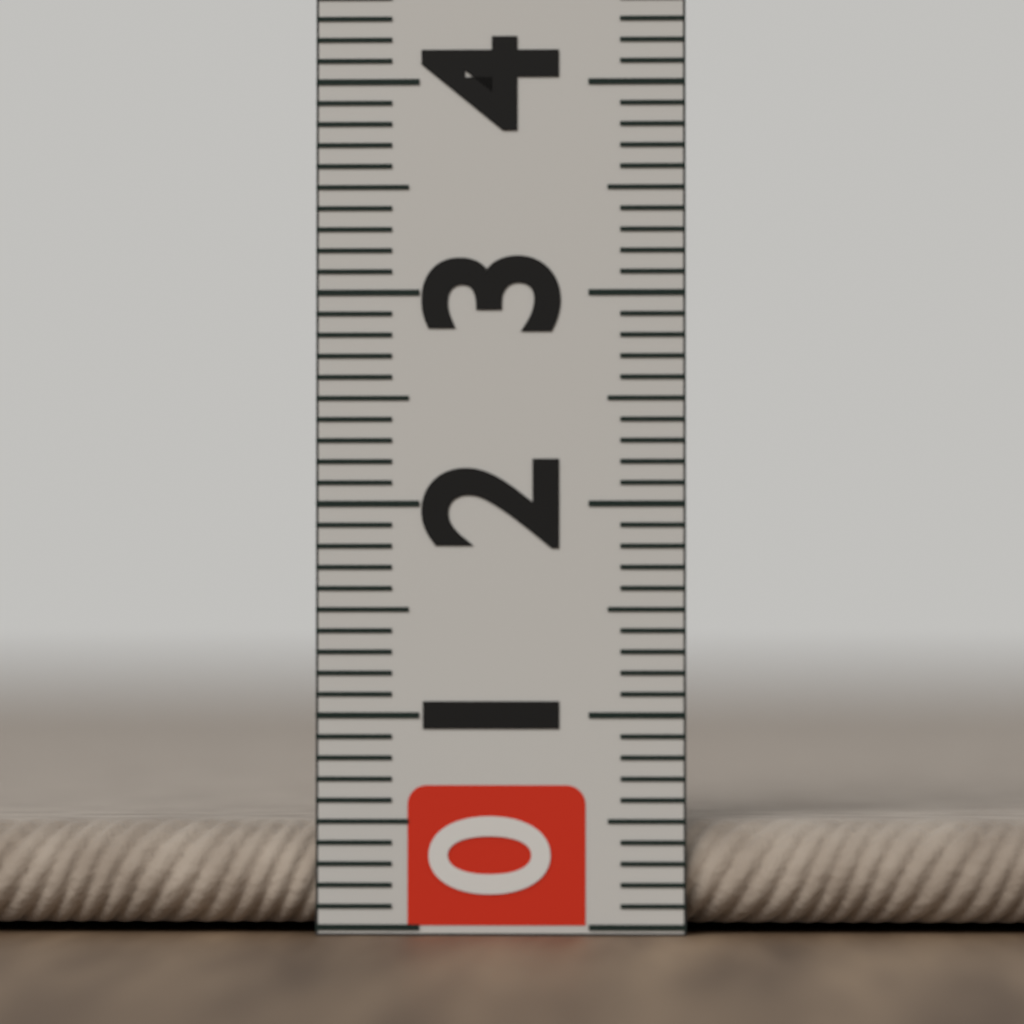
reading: 0.5 (no unit)
